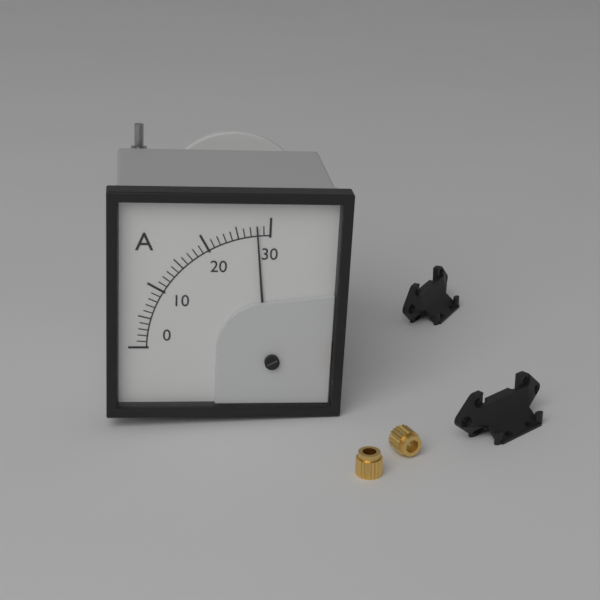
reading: 28 A
